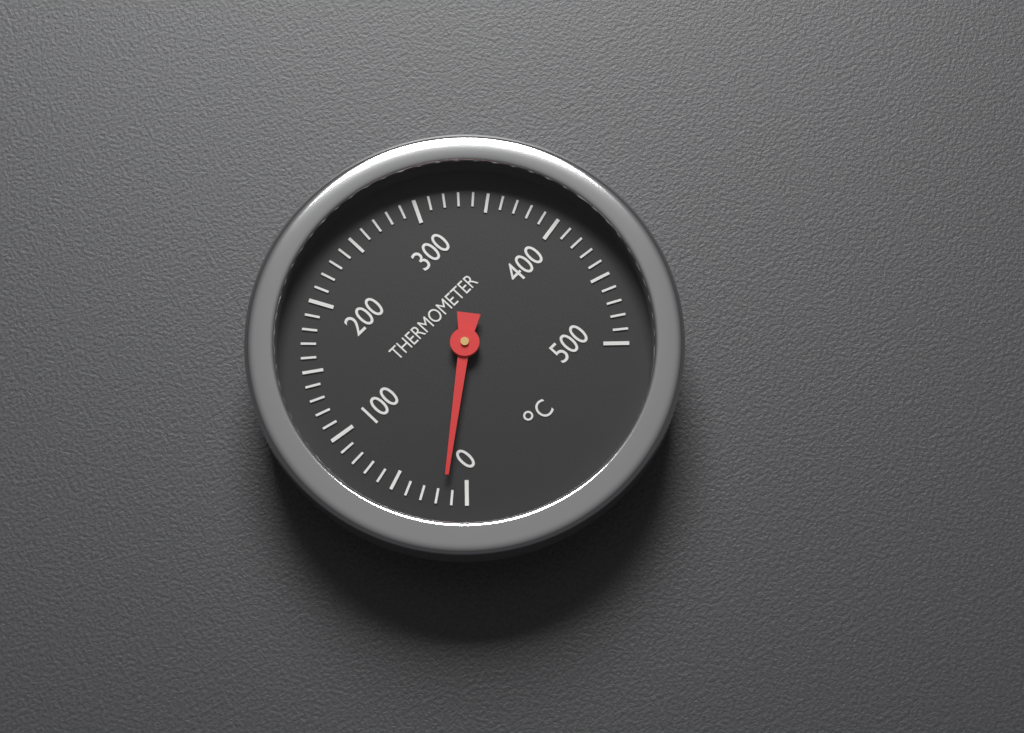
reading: 15 °C
